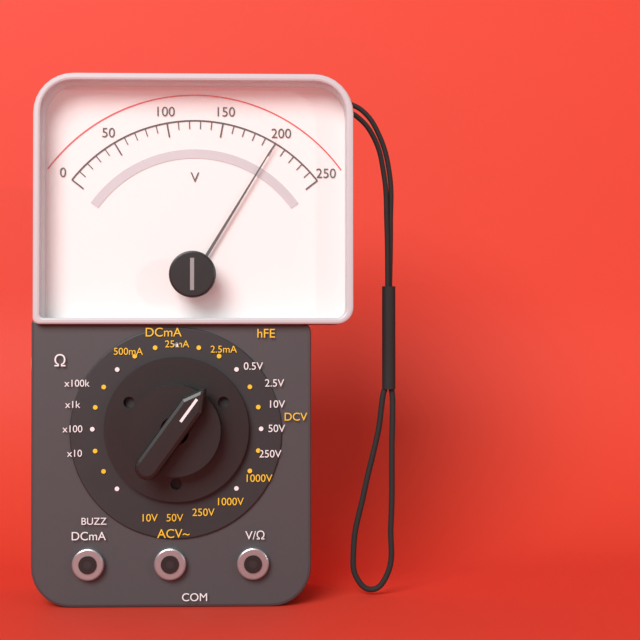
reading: 200 V
